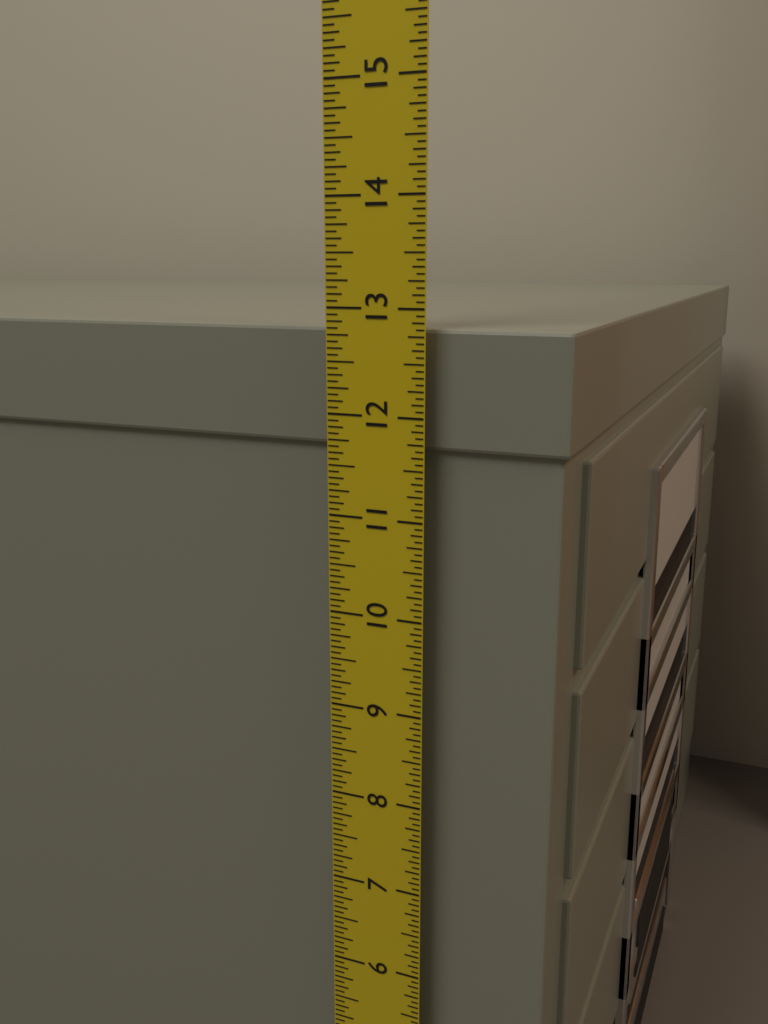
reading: 12.8125 in
